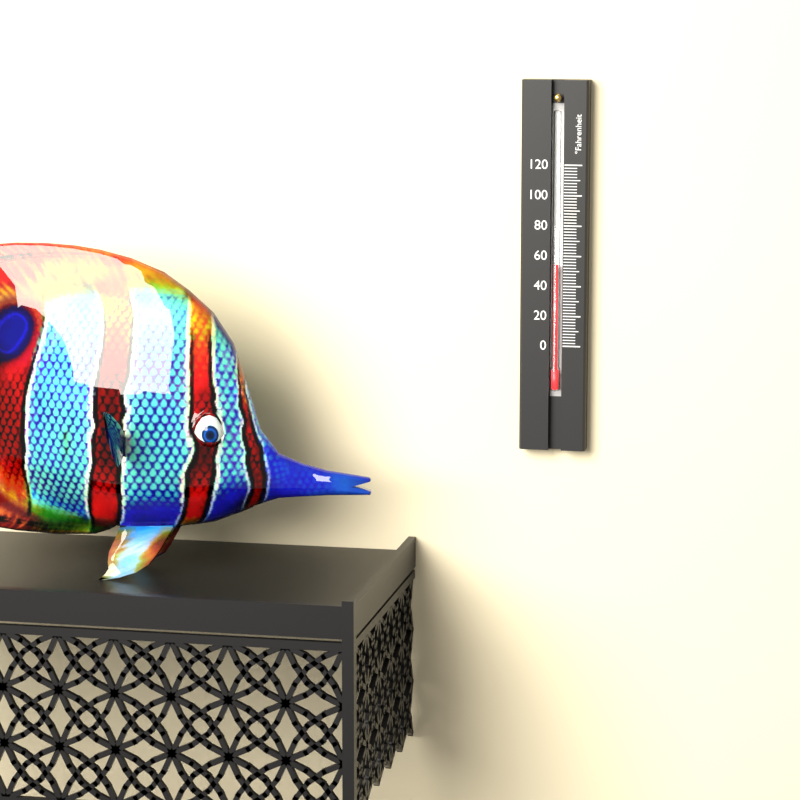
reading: 54 °F
